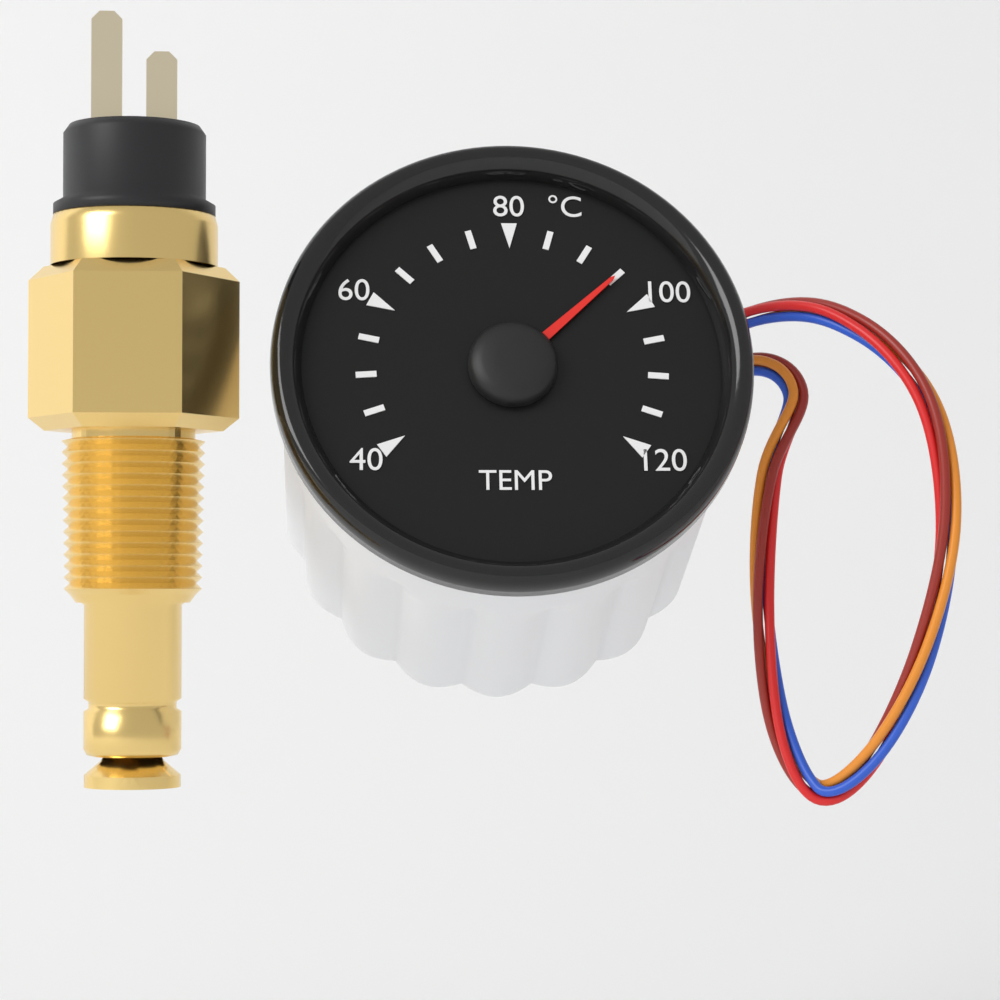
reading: 95 °C
